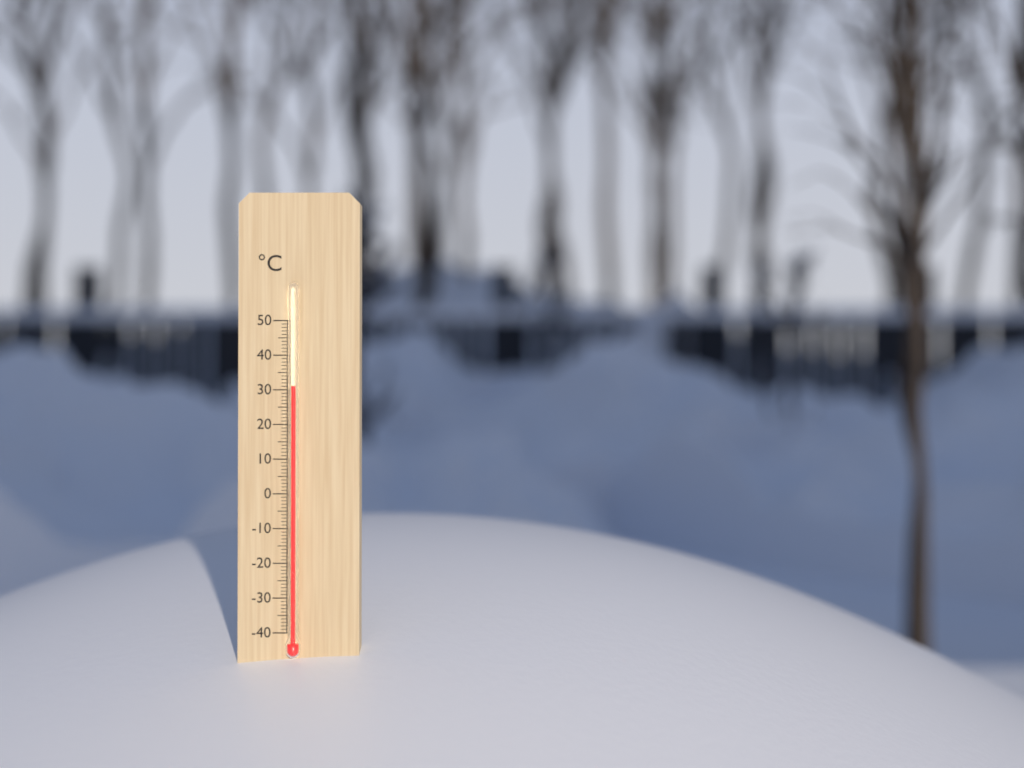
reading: 31 °C
